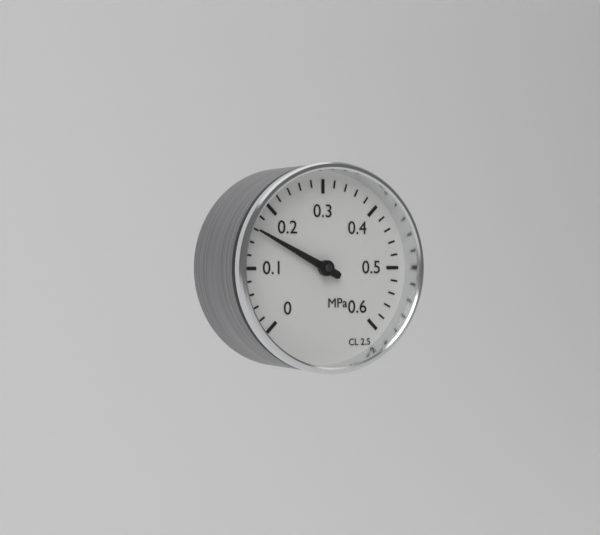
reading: 0.16 MPa
